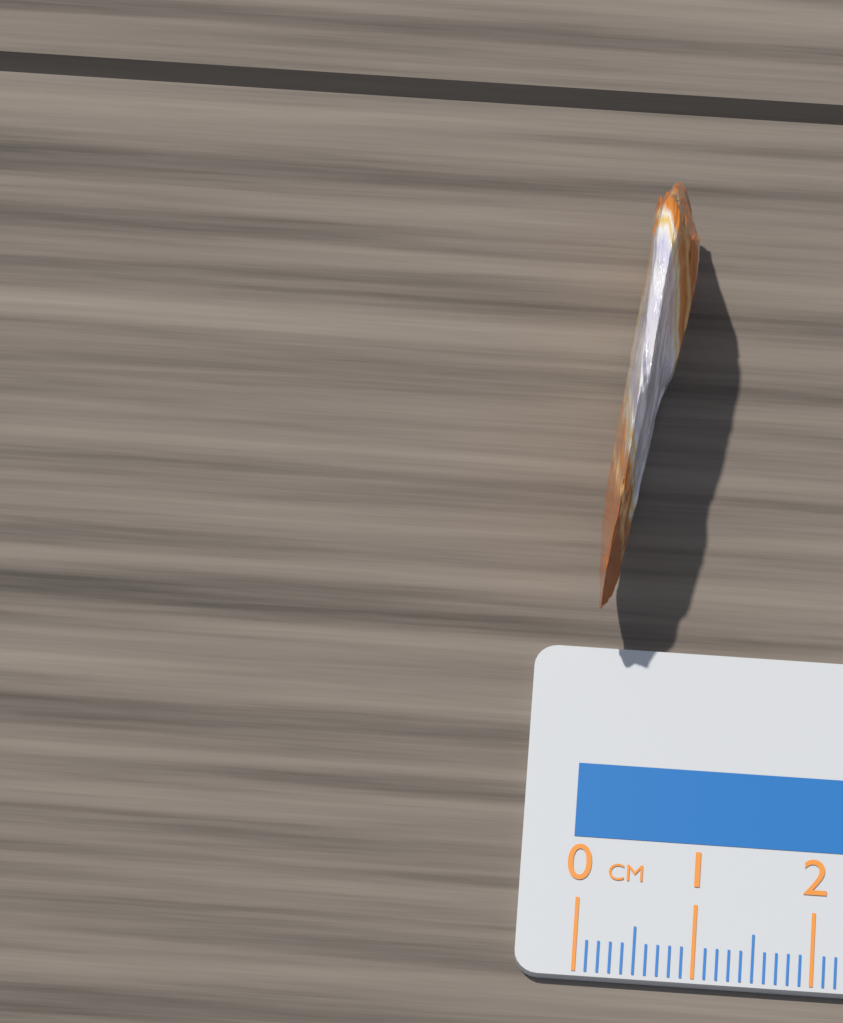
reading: 0.7 cm
